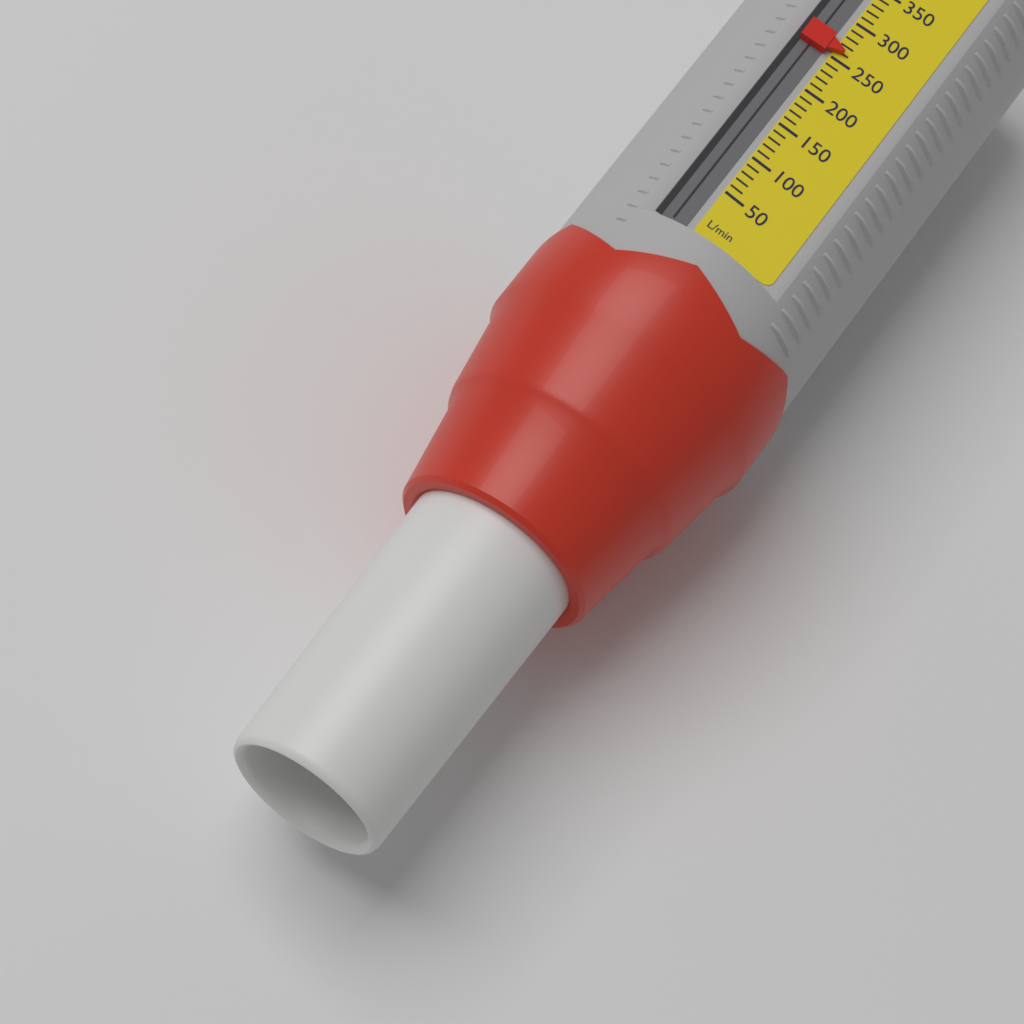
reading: 260 L/min
